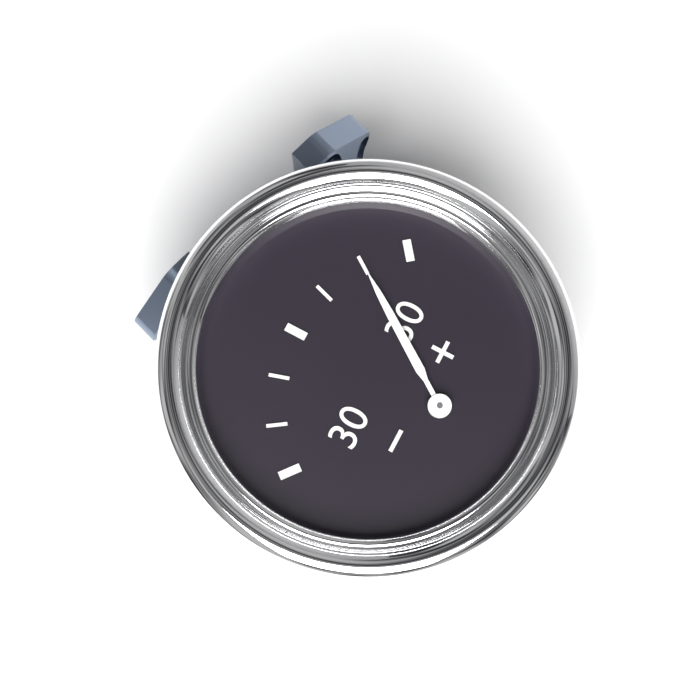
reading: 20 (no unit)
